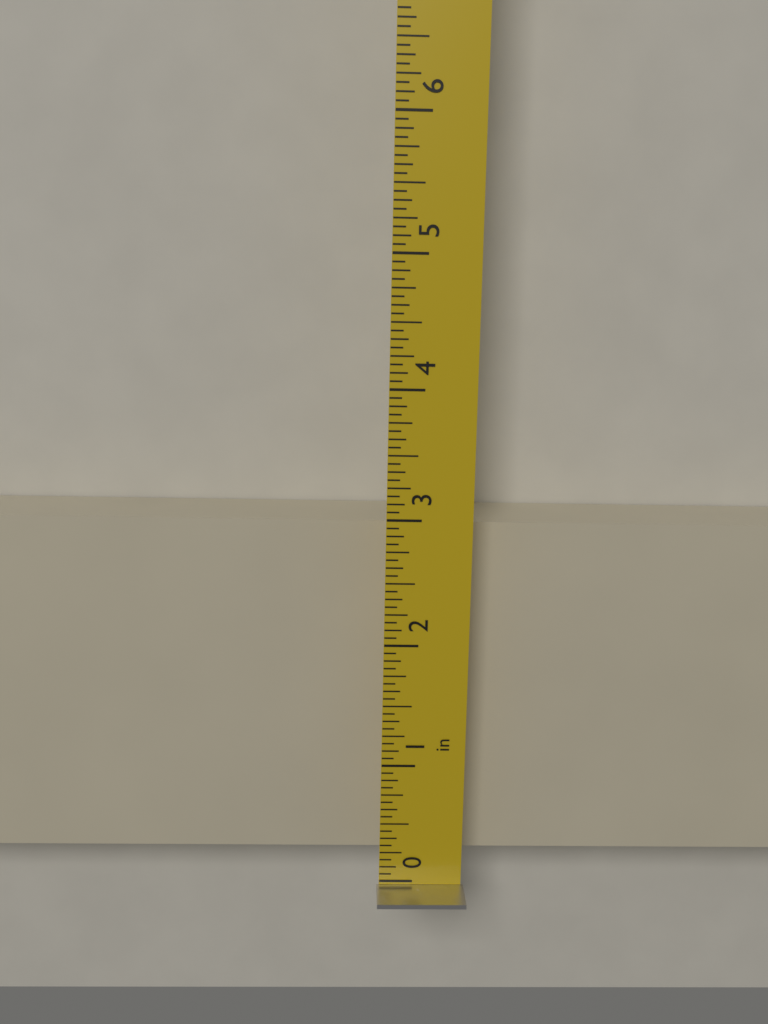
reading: 2.8750 in
